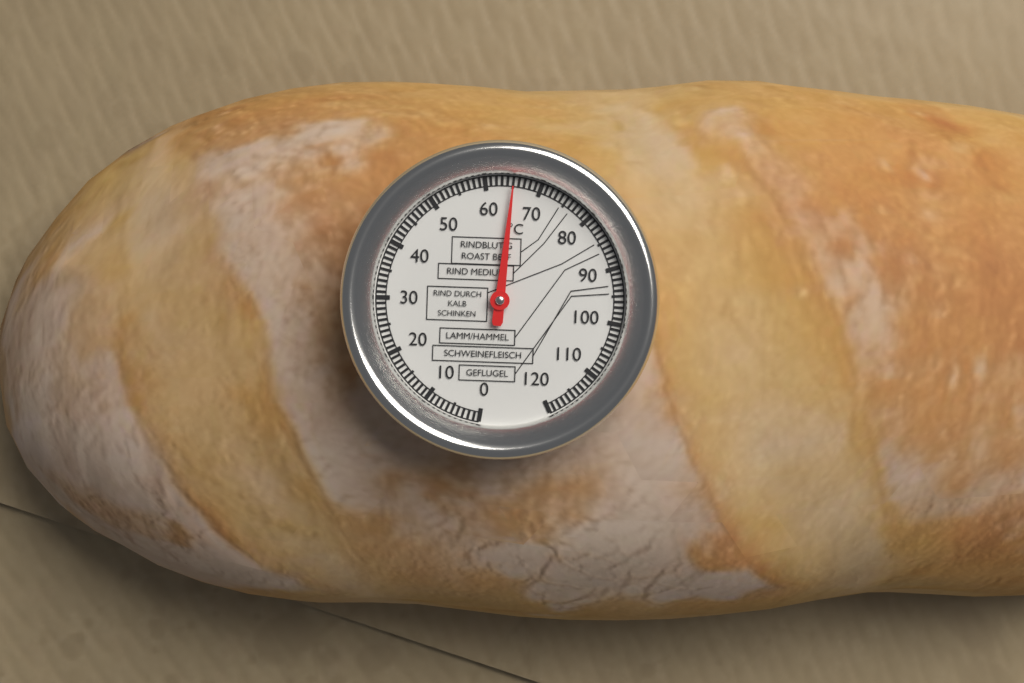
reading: 65 °C
